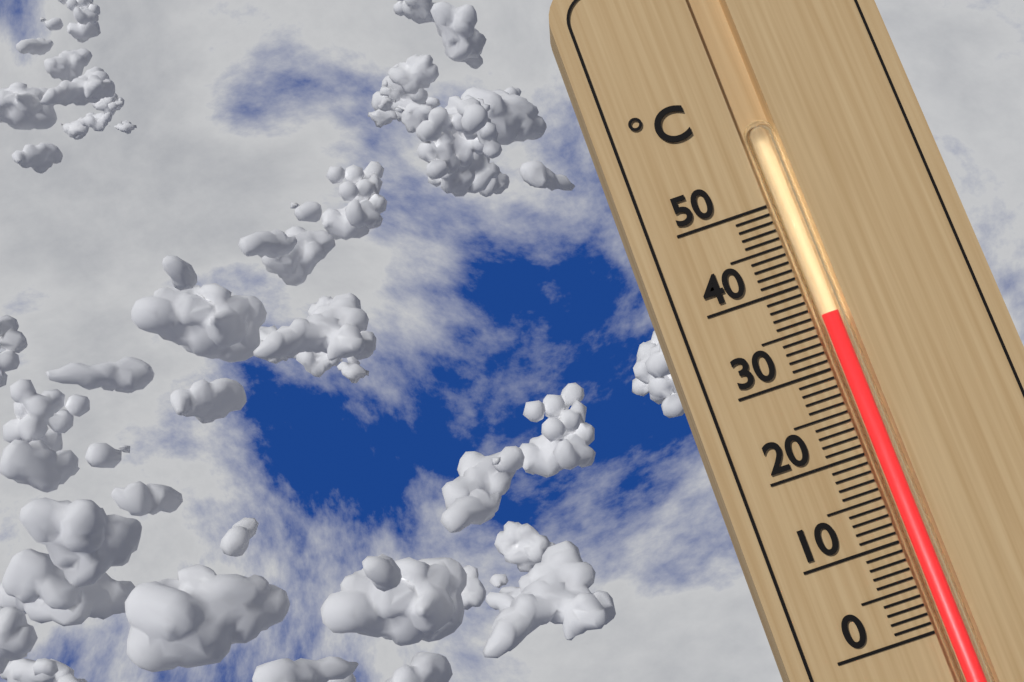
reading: 36 °C
